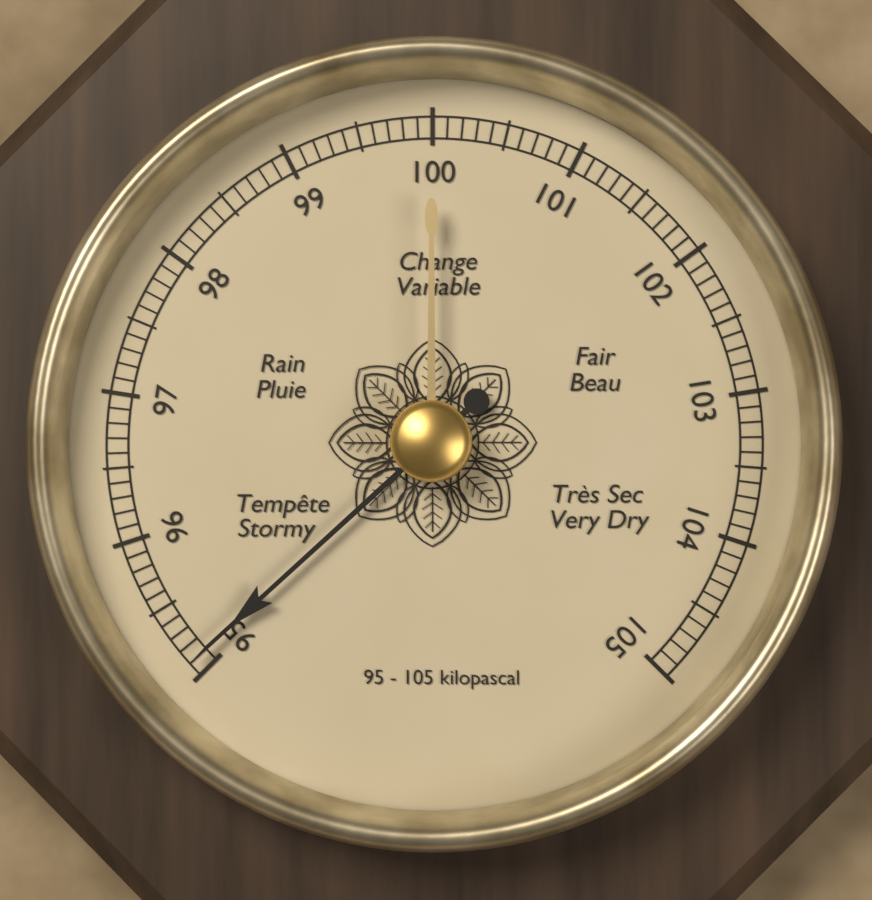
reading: 95.1 kPa
